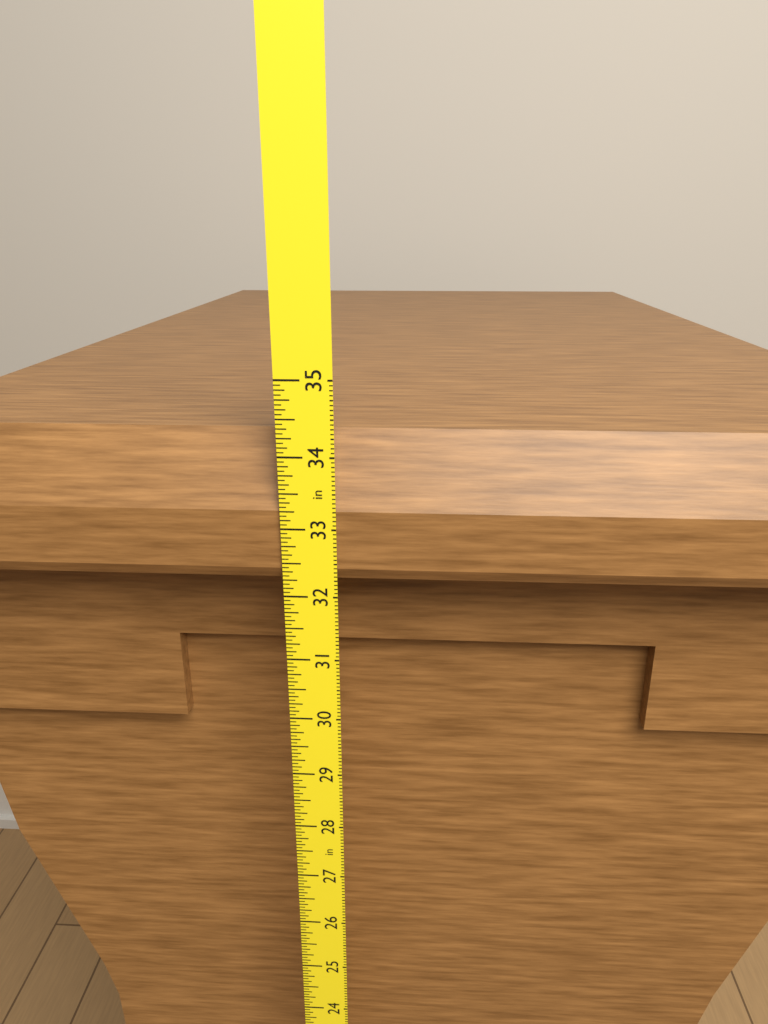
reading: 34.2500 in
